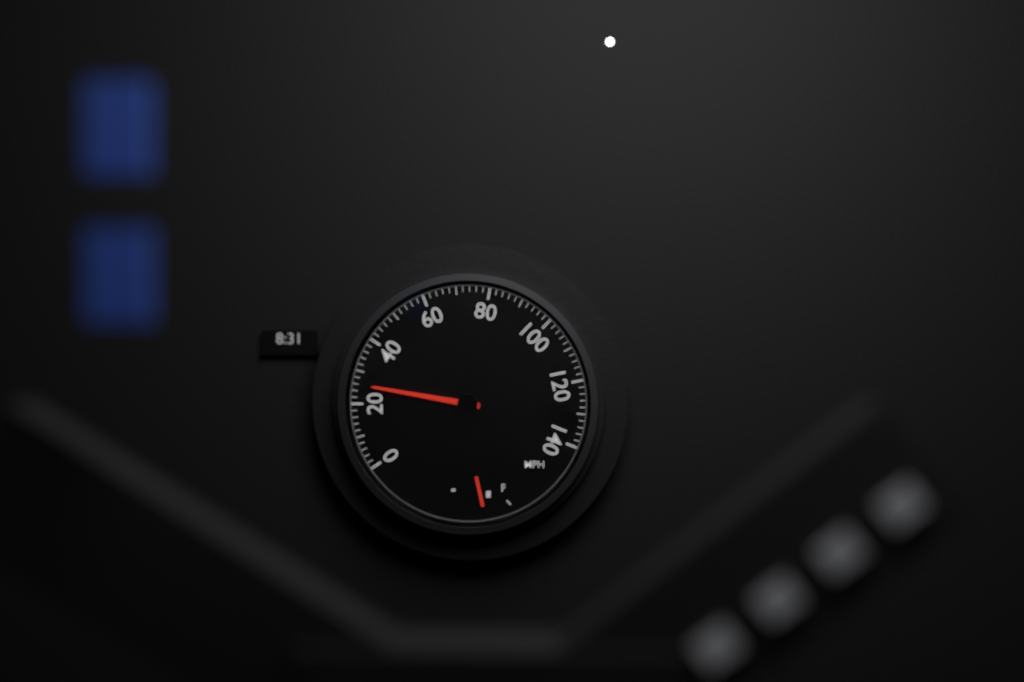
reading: 26 mph
